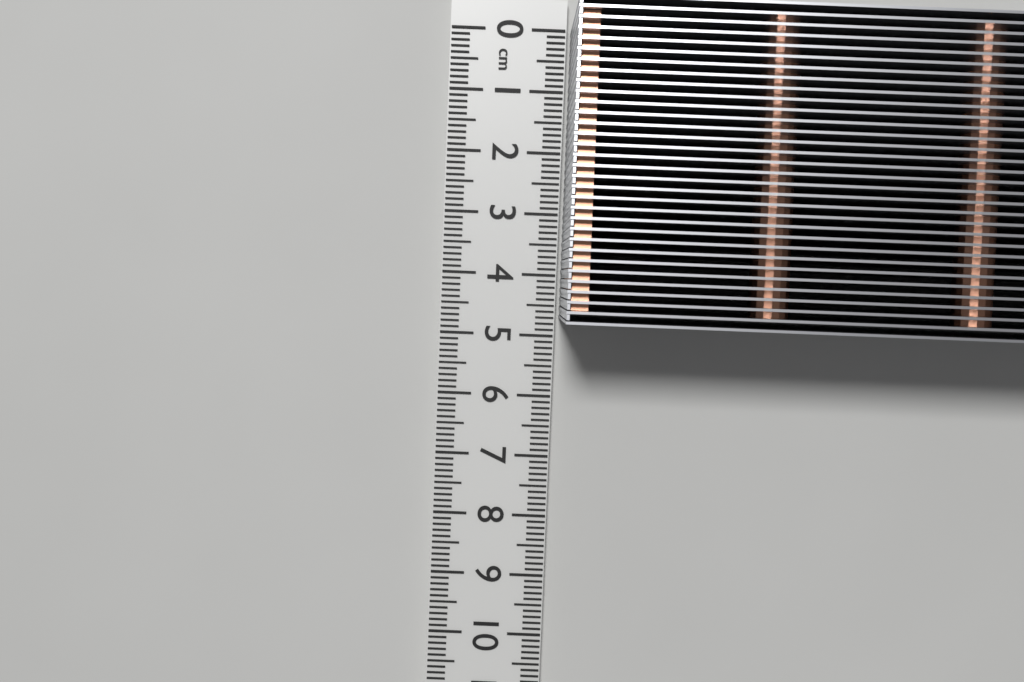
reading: 4.7 cm
